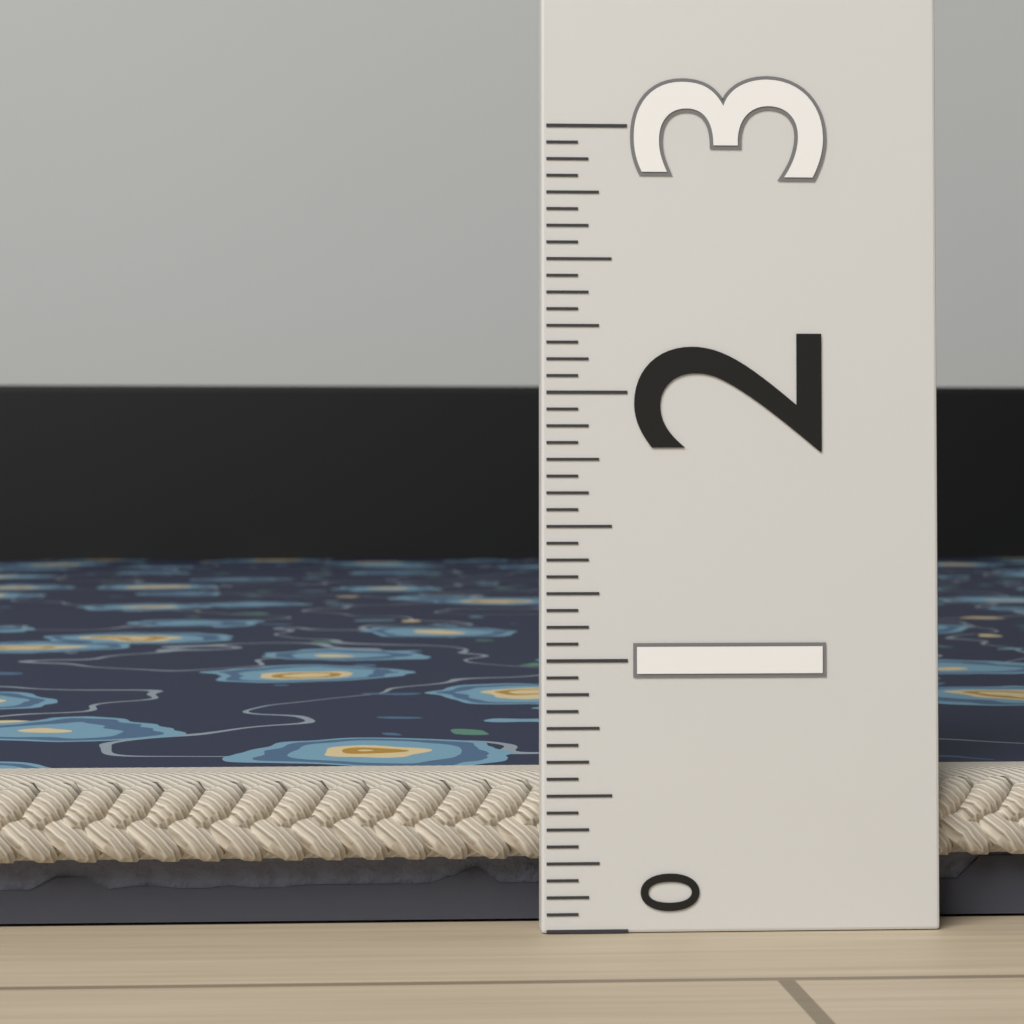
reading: 0.5625 (no unit)
